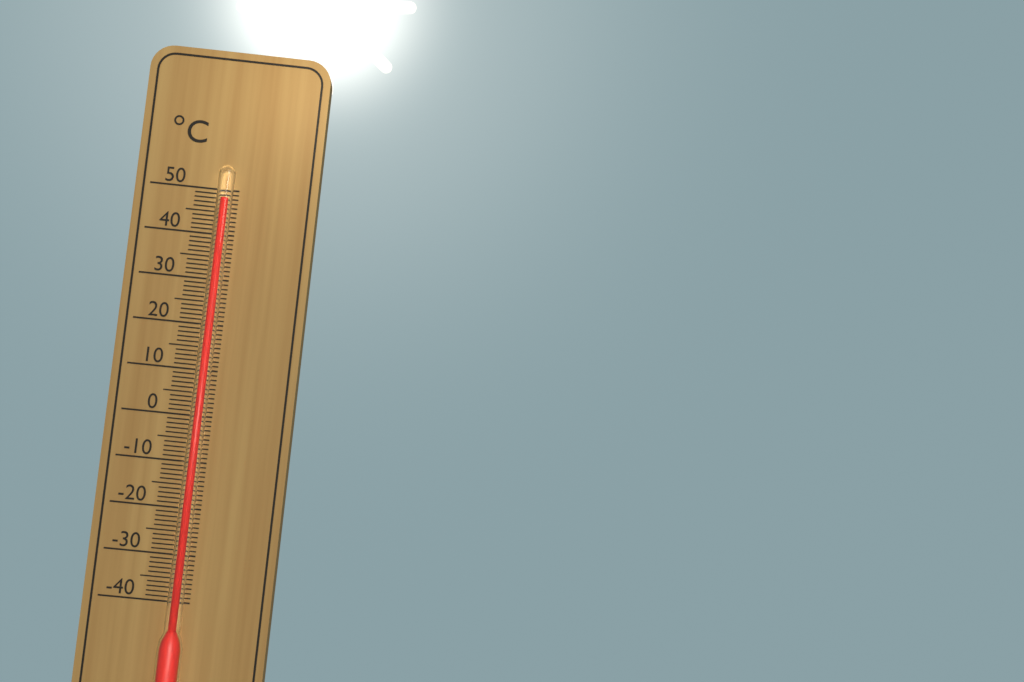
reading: 48 °C
